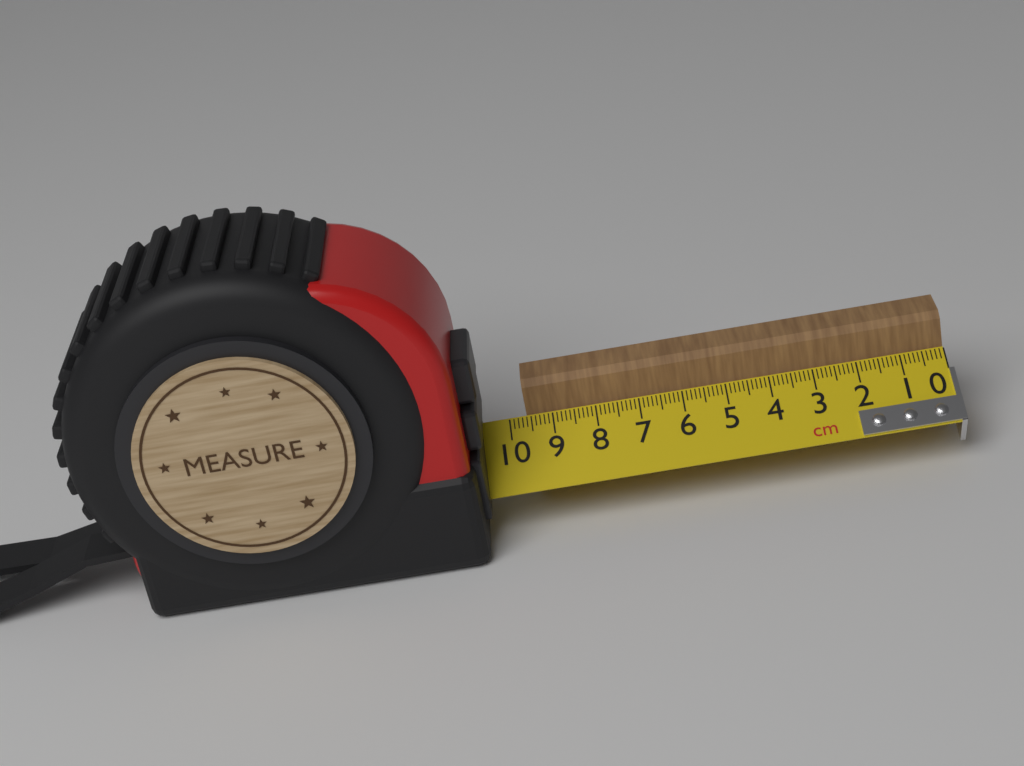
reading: 9.6 cm
